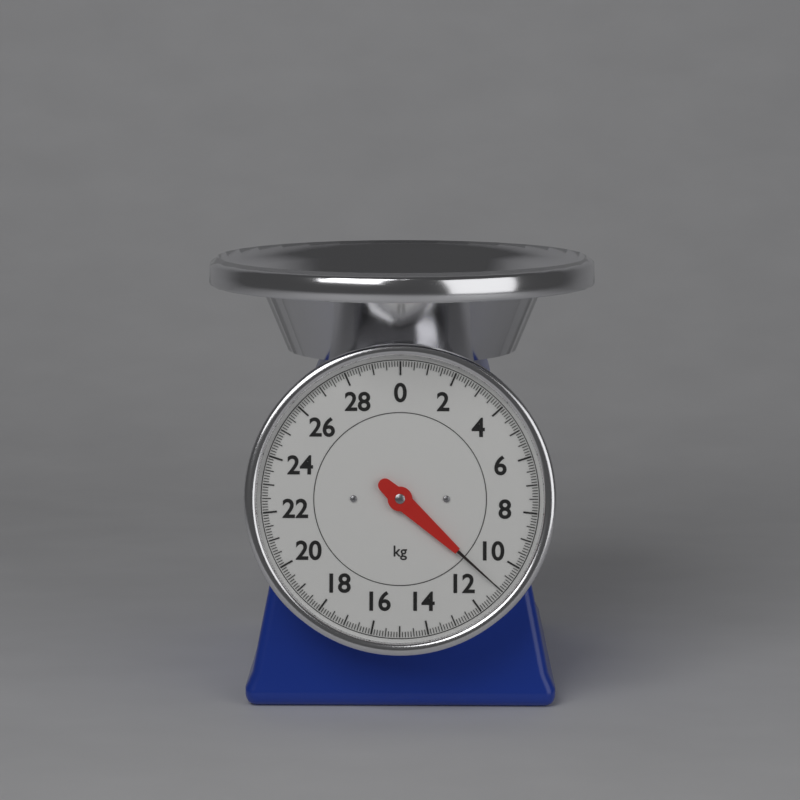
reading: 11.0 kg
